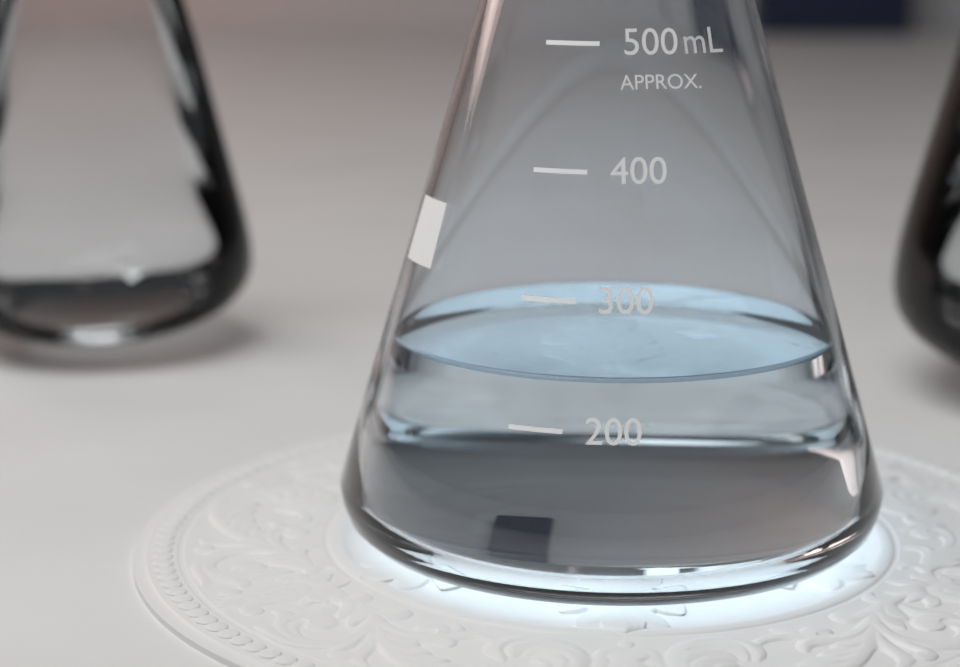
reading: 240 mL
